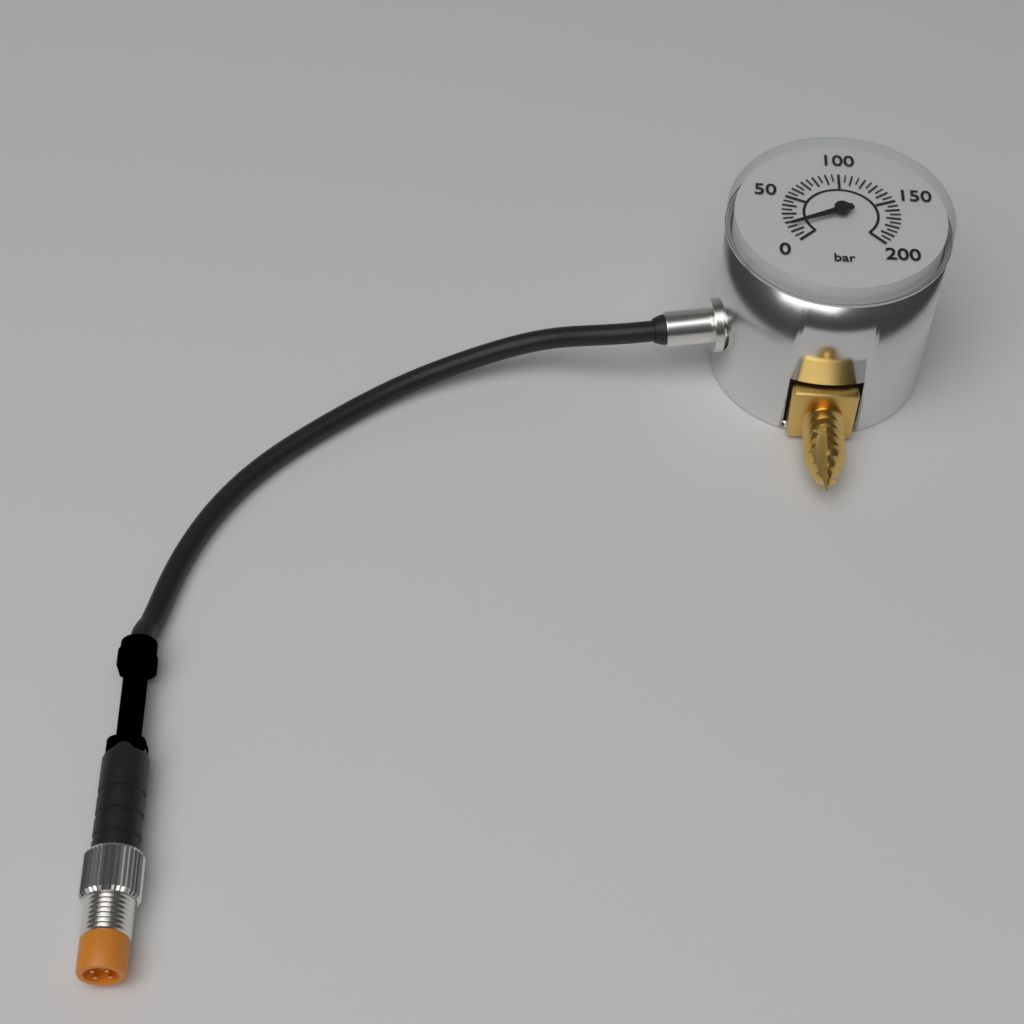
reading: 15 bar
